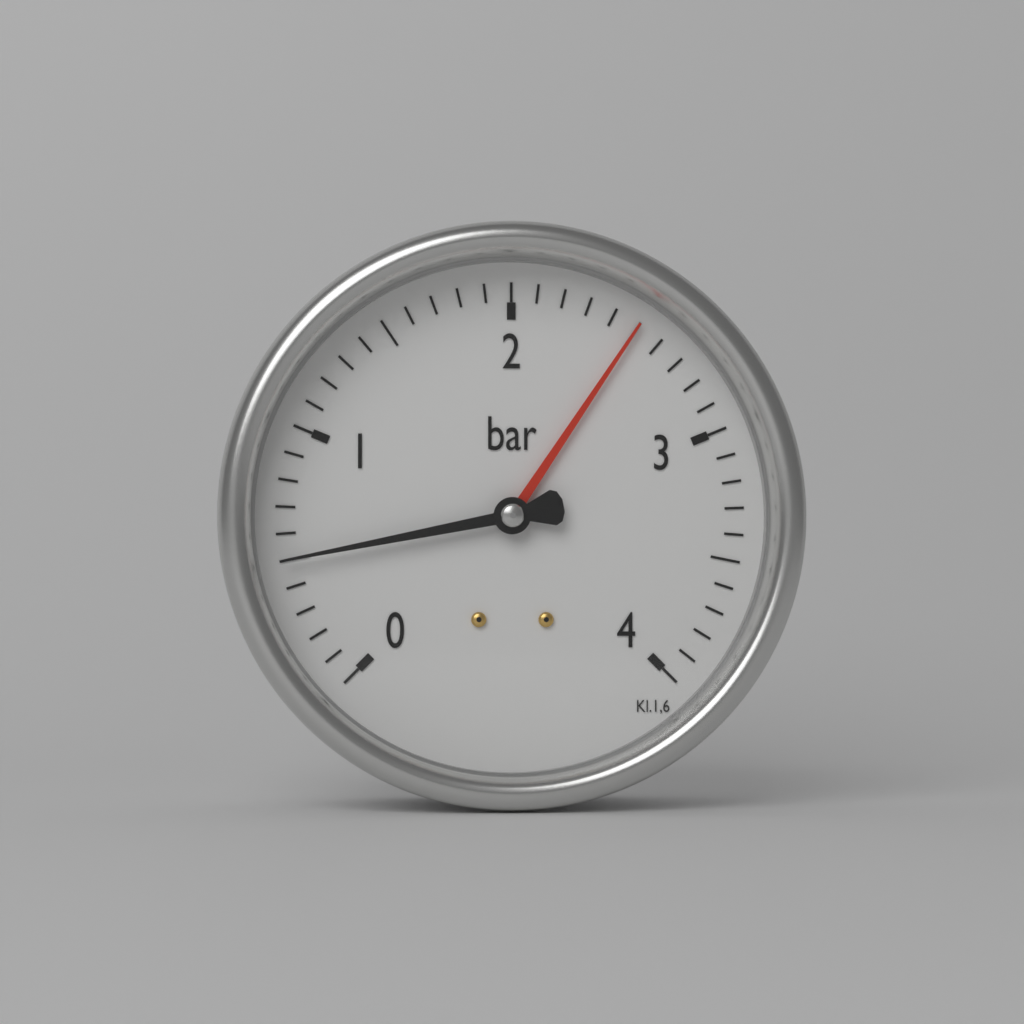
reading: 0.5 bar
